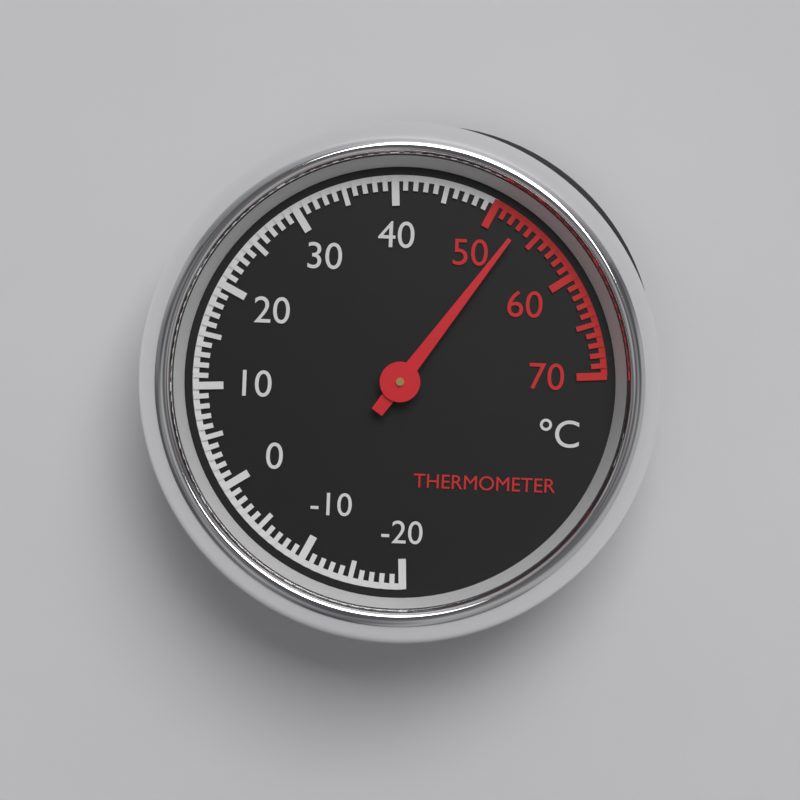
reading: 53 °C
